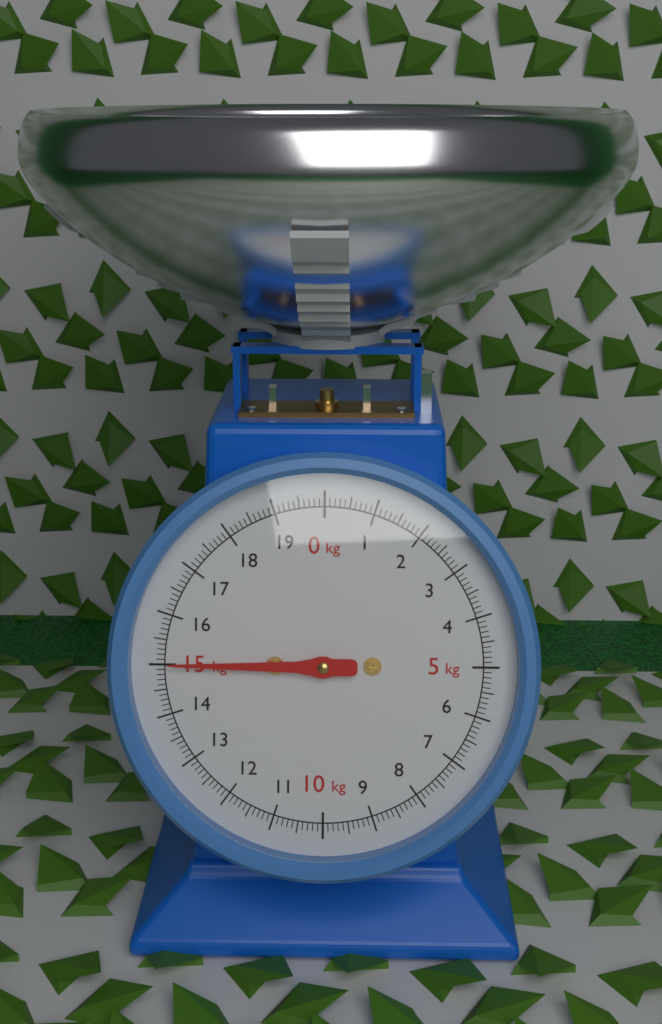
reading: 15.0 kg
